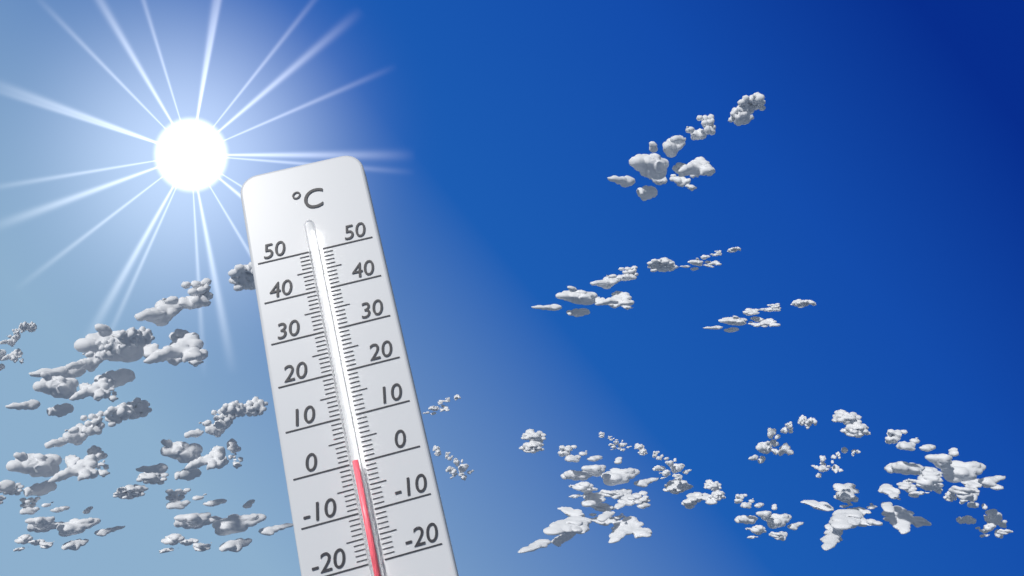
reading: 0 °C
